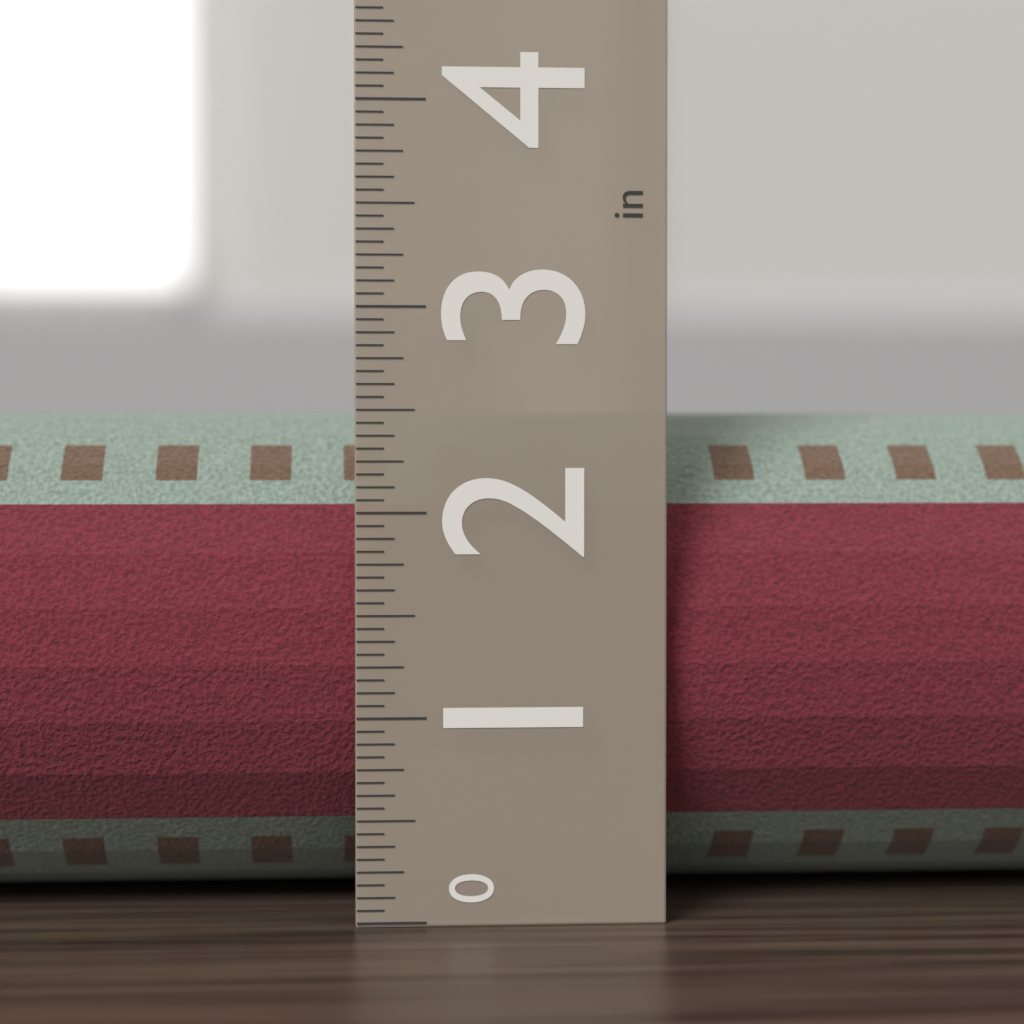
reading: 2.5000 in
